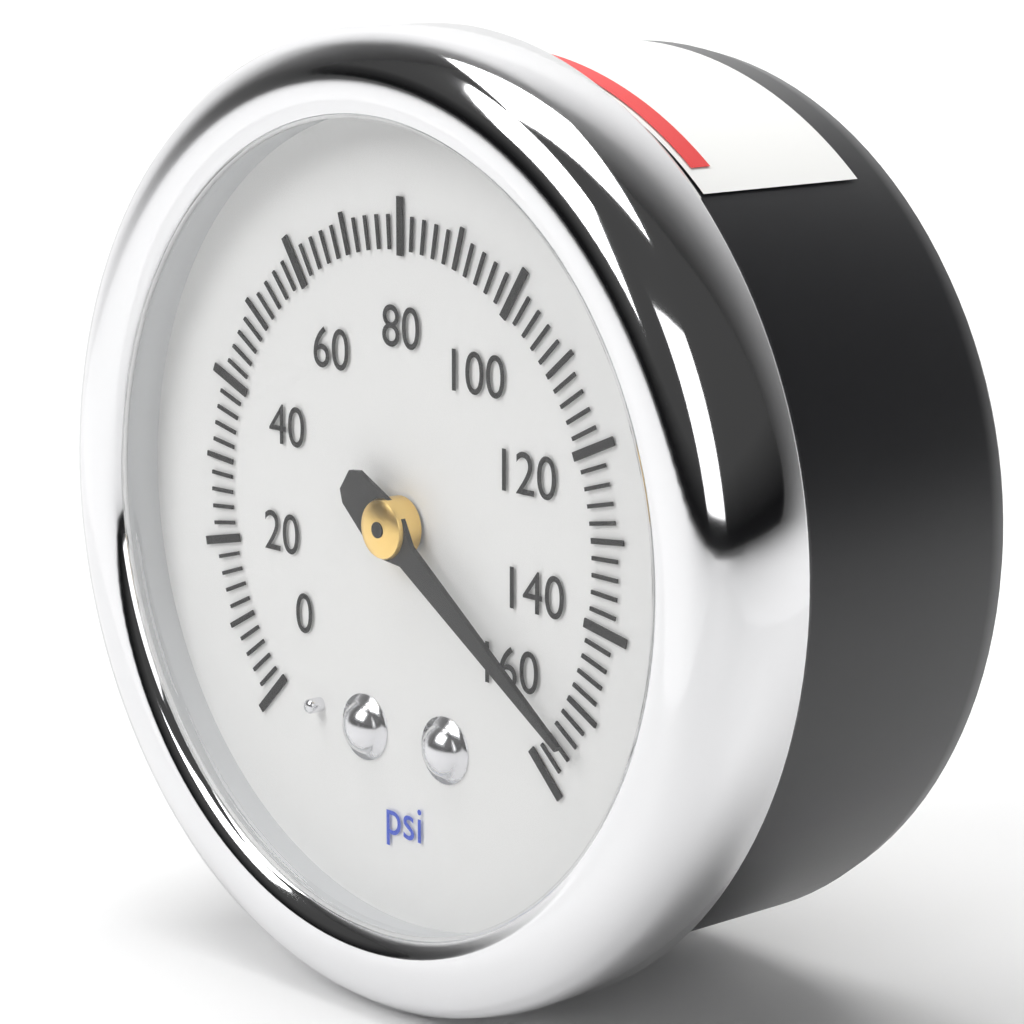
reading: 154 psi
